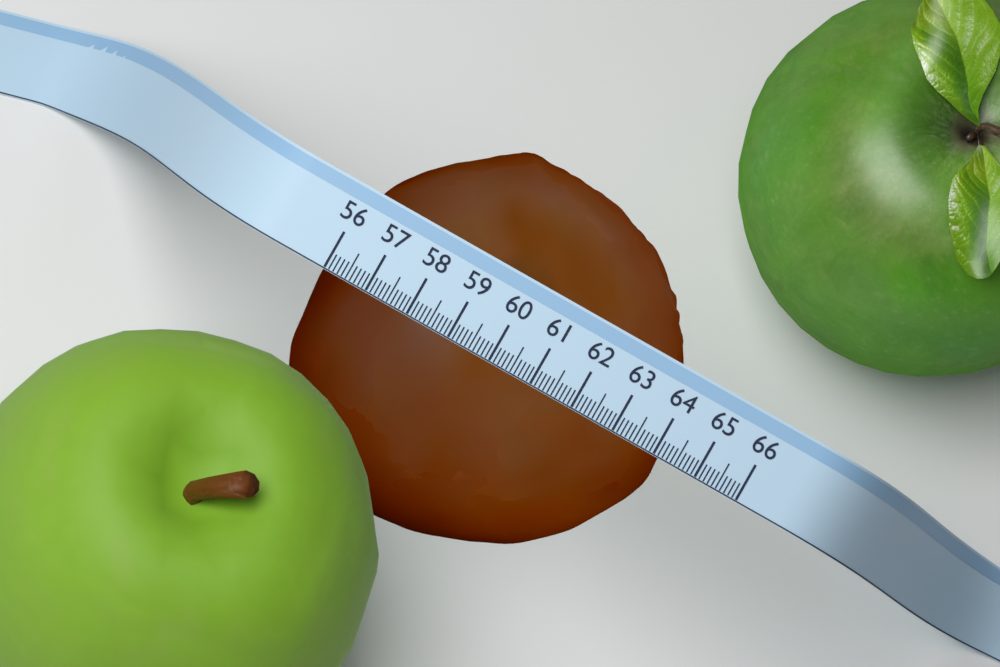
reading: 64.3 (no unit)
